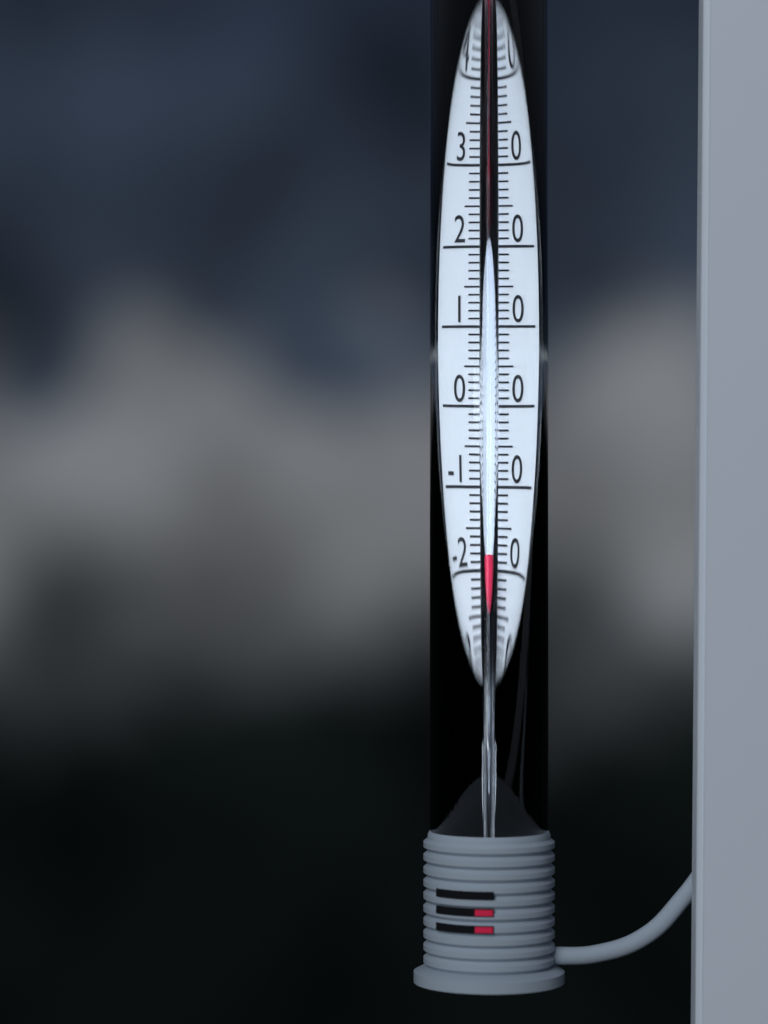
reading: -19 (no unit)
